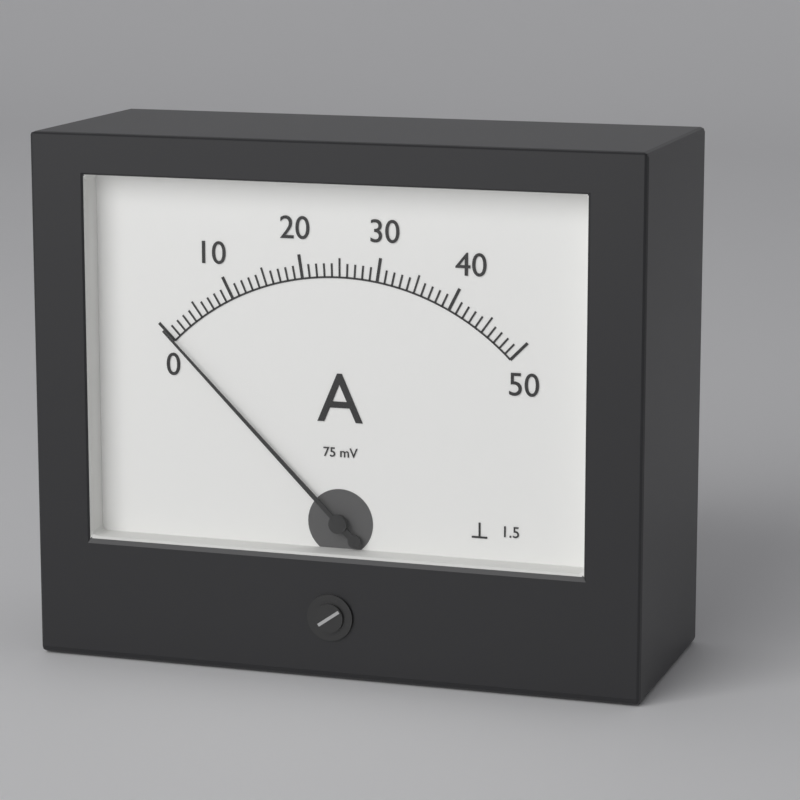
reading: 0 A
